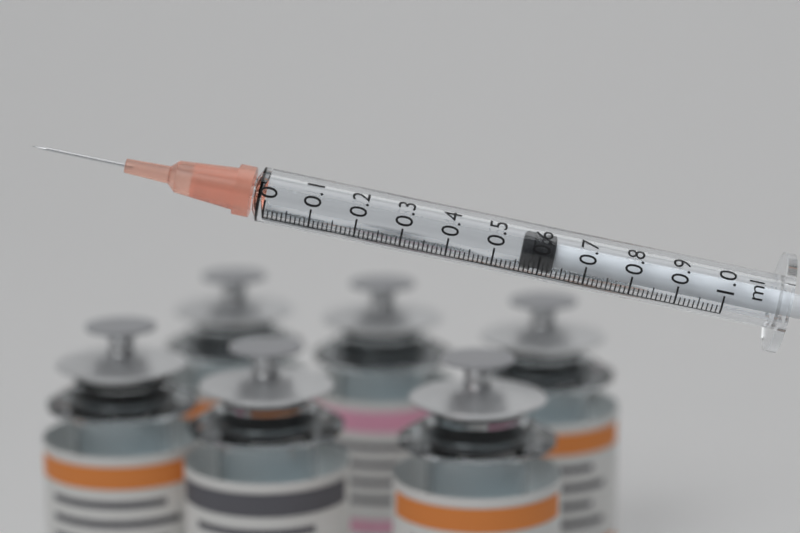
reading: 0.56 ml
